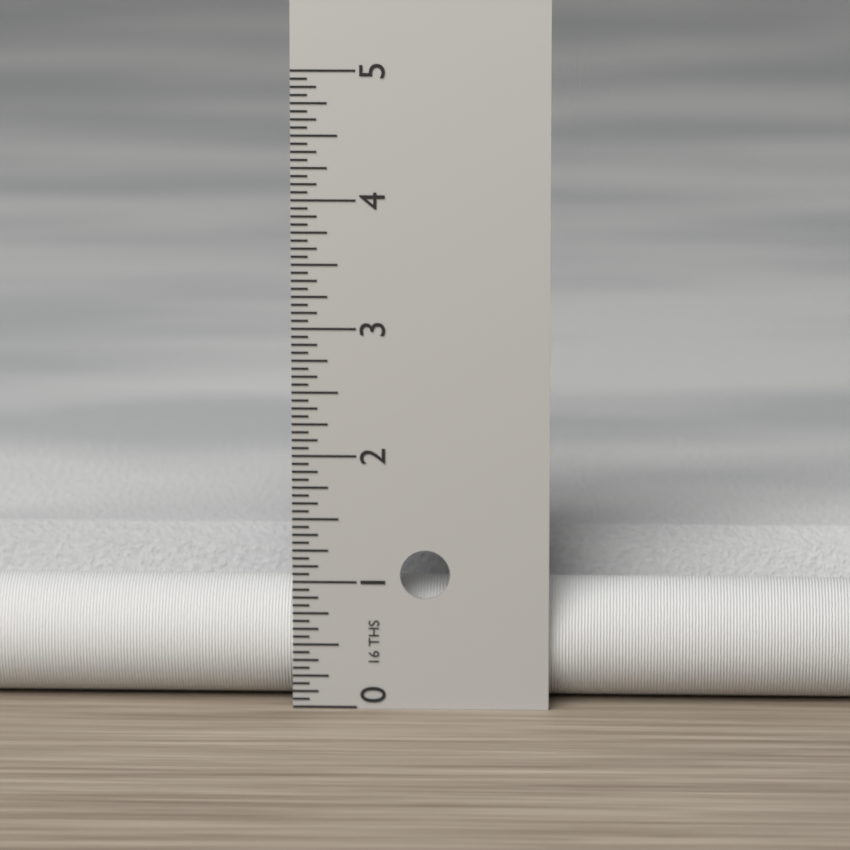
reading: 1.1875 in
